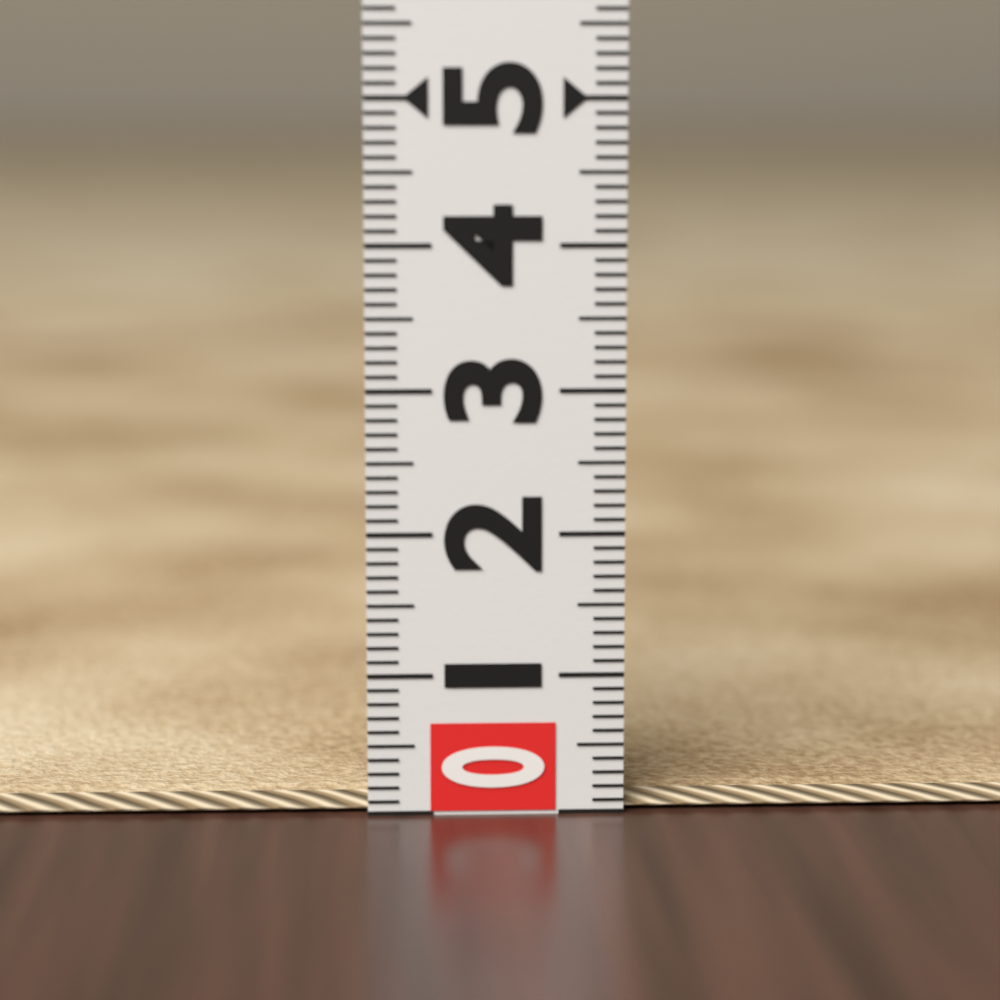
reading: 0.1 (no unit)
